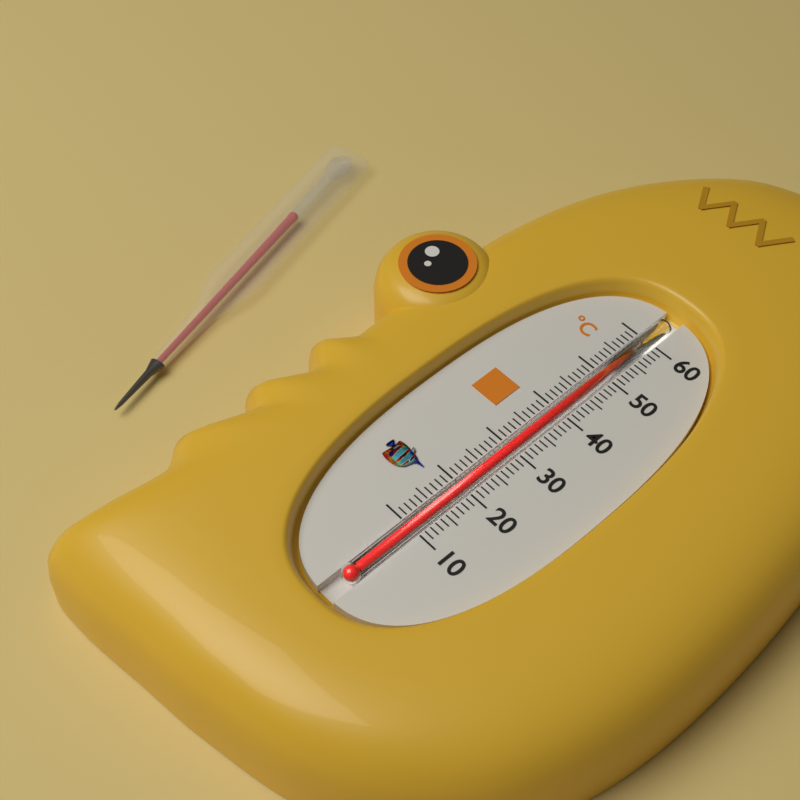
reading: 58 °C
